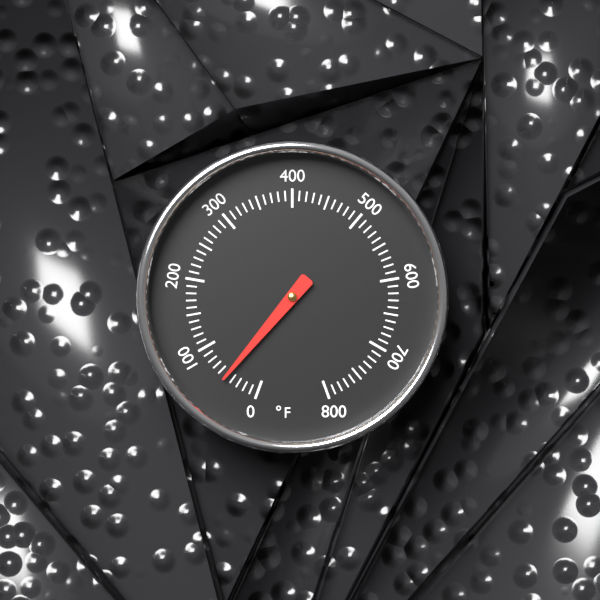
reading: 50 °F
